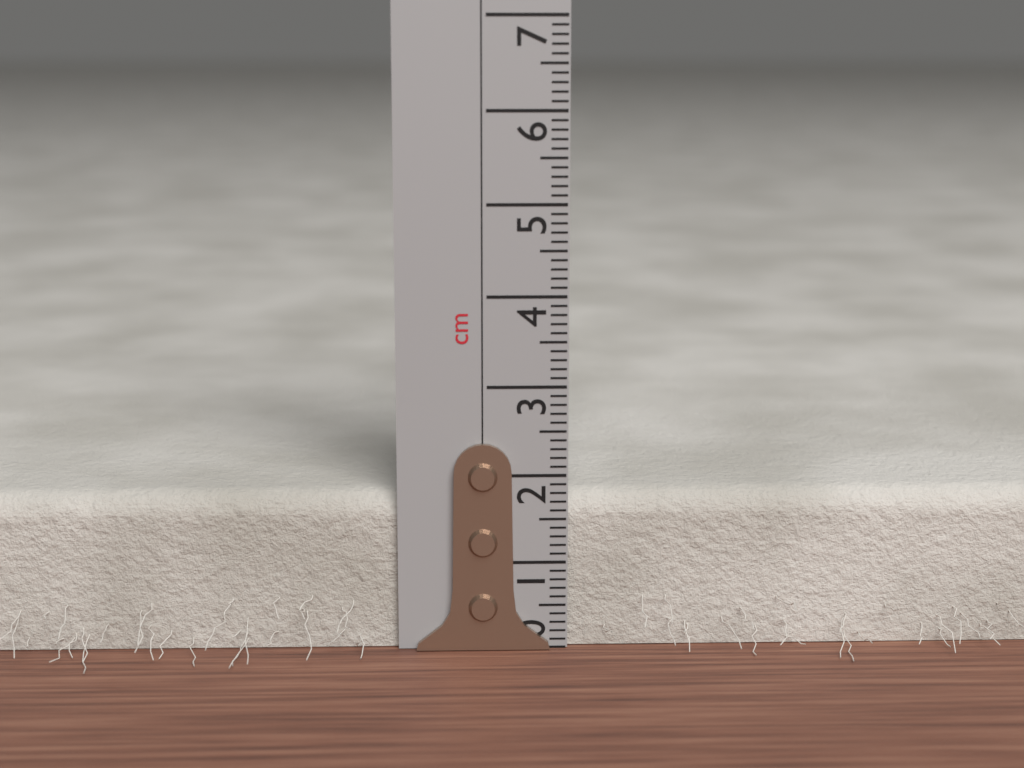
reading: 1.8 cm
